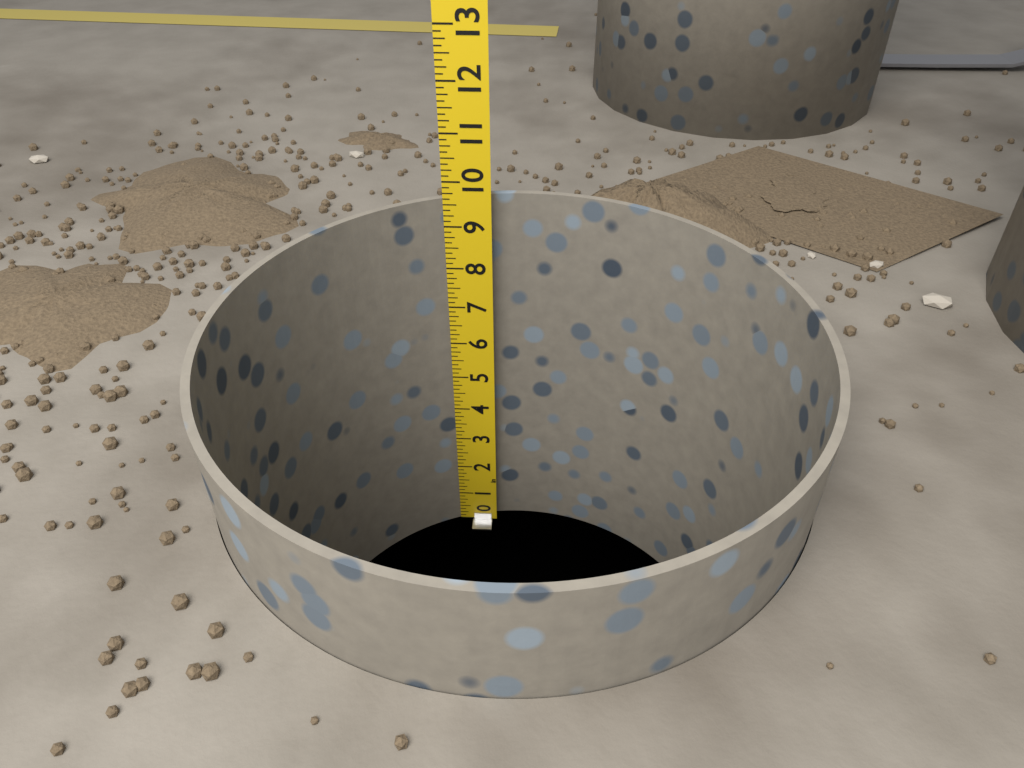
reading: 9.625 in
